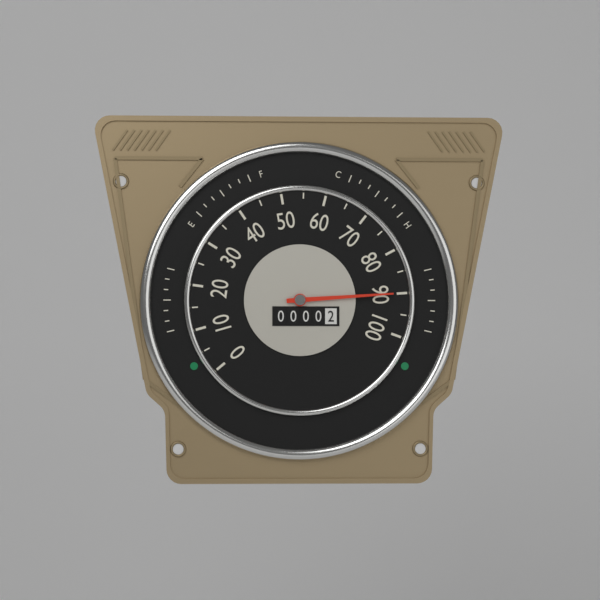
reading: 90 (no unit)
